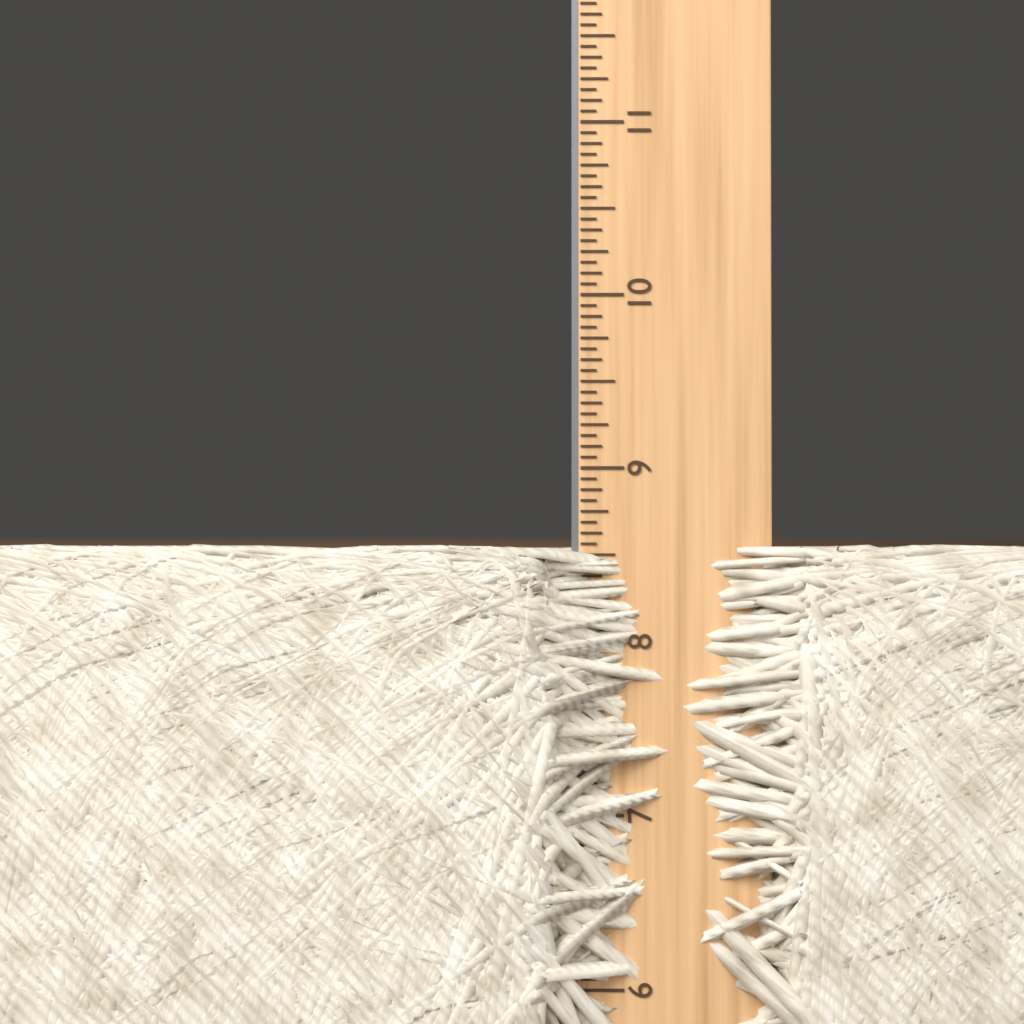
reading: 8.5625 in
